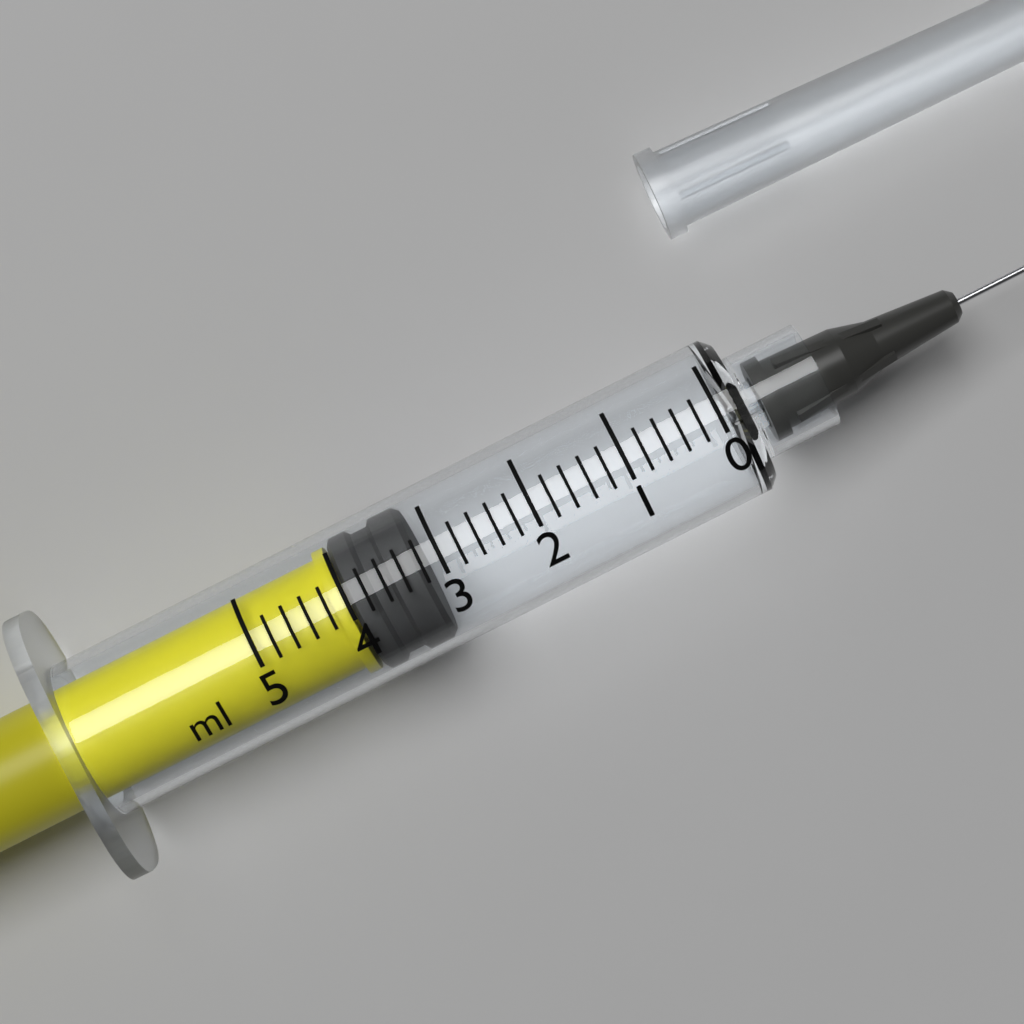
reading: 3.2 ml
